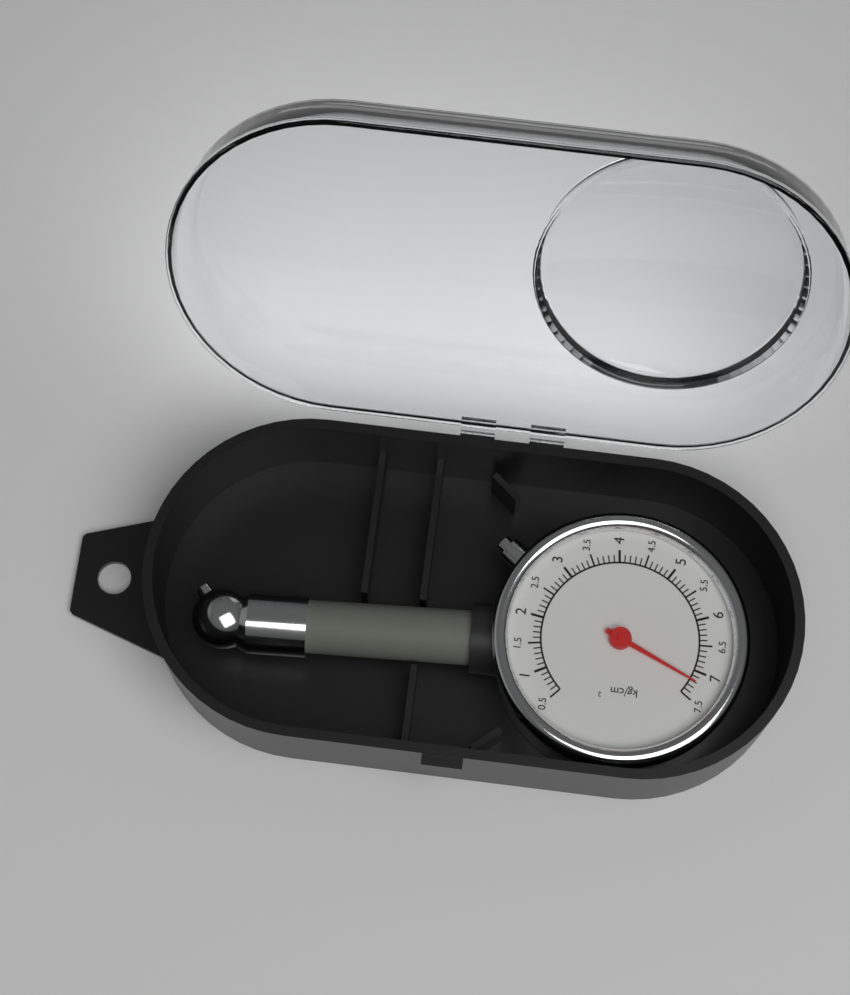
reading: 7.2 kg/cm²
